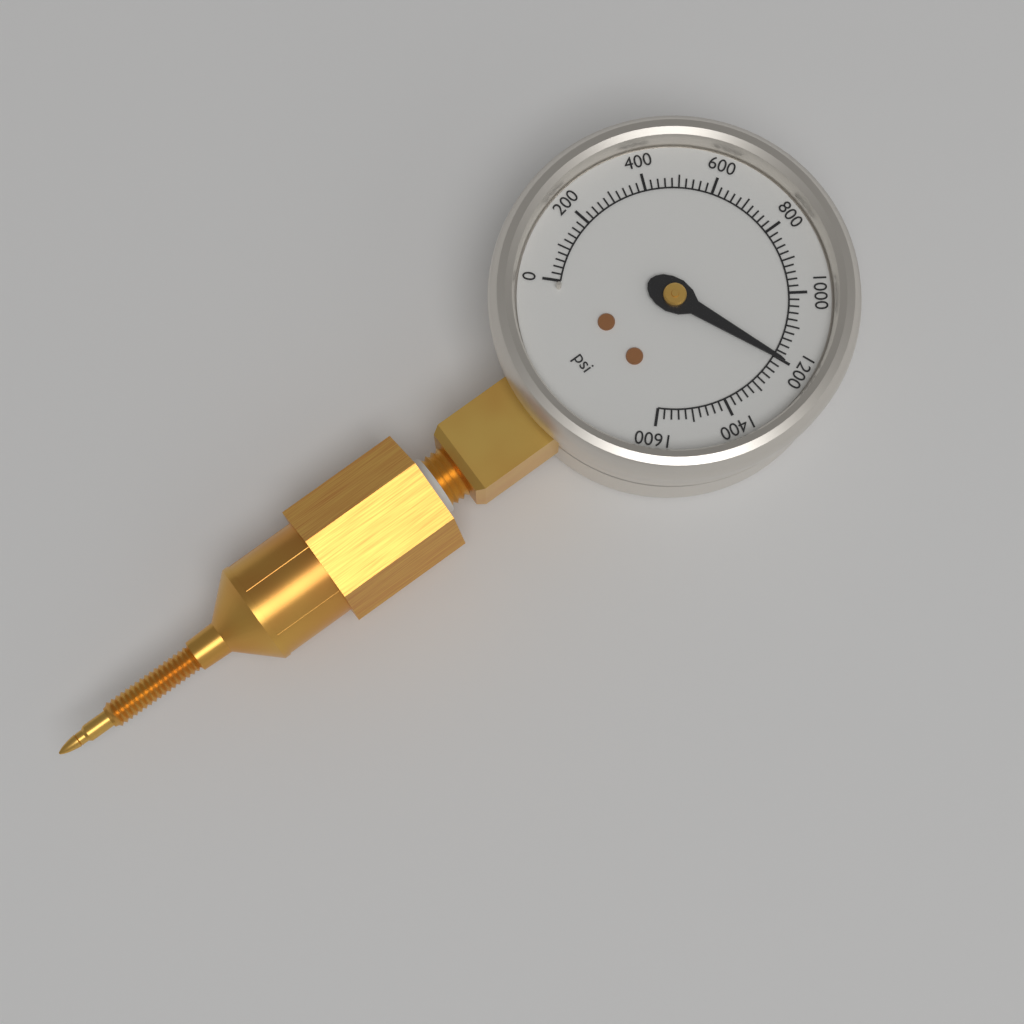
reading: 1200 psi
